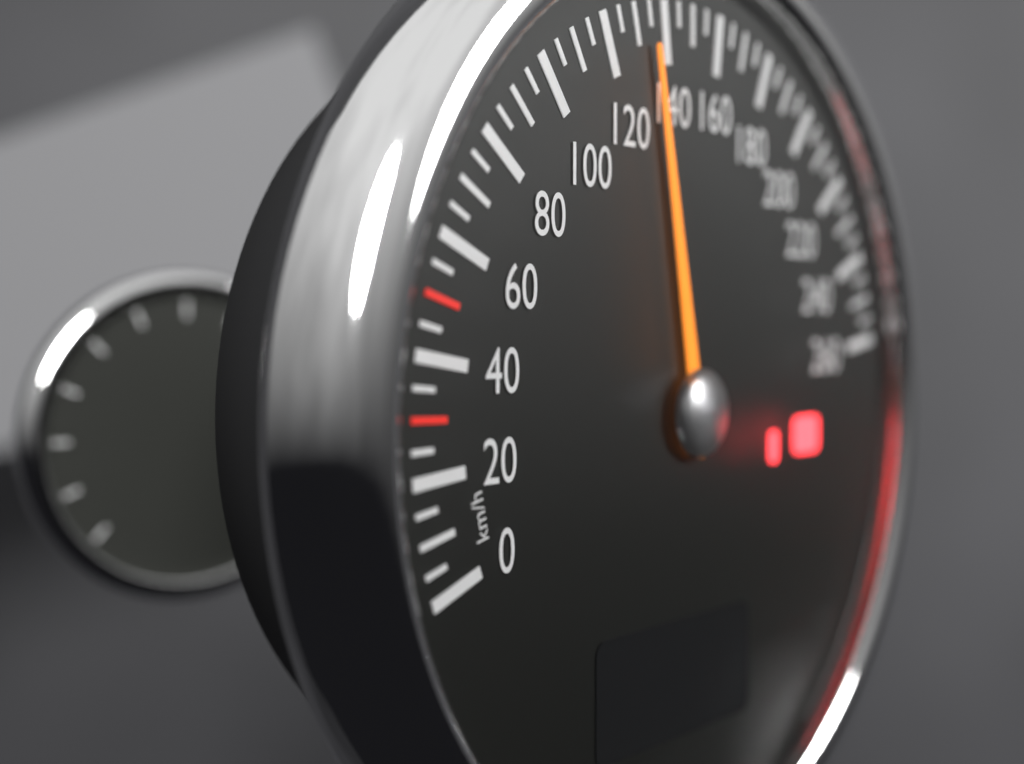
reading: 135 km/h
